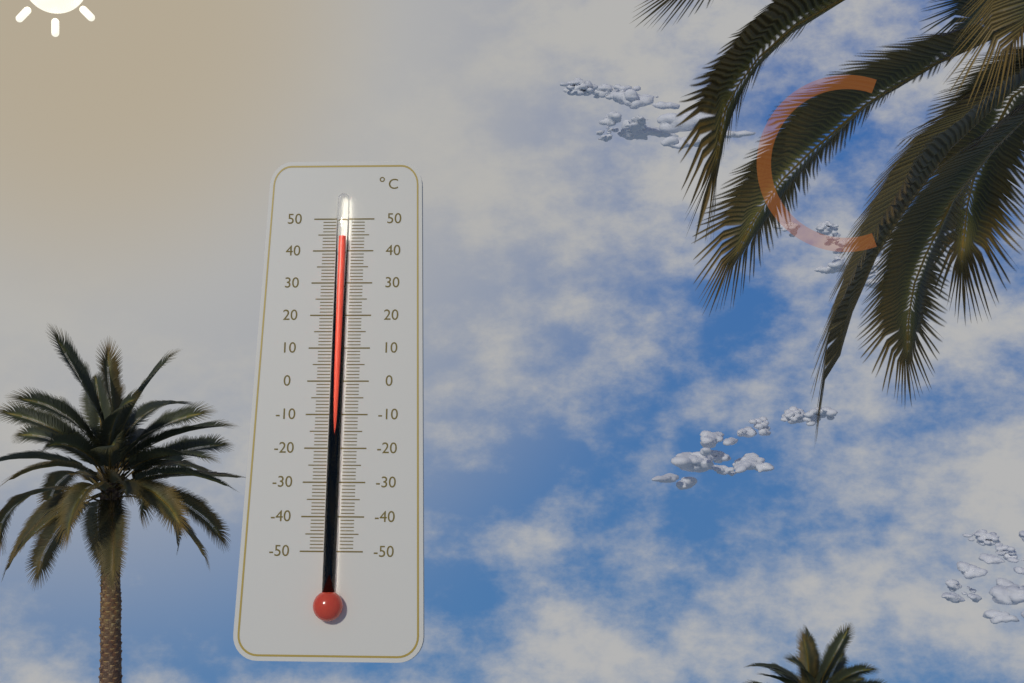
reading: 44 °C
